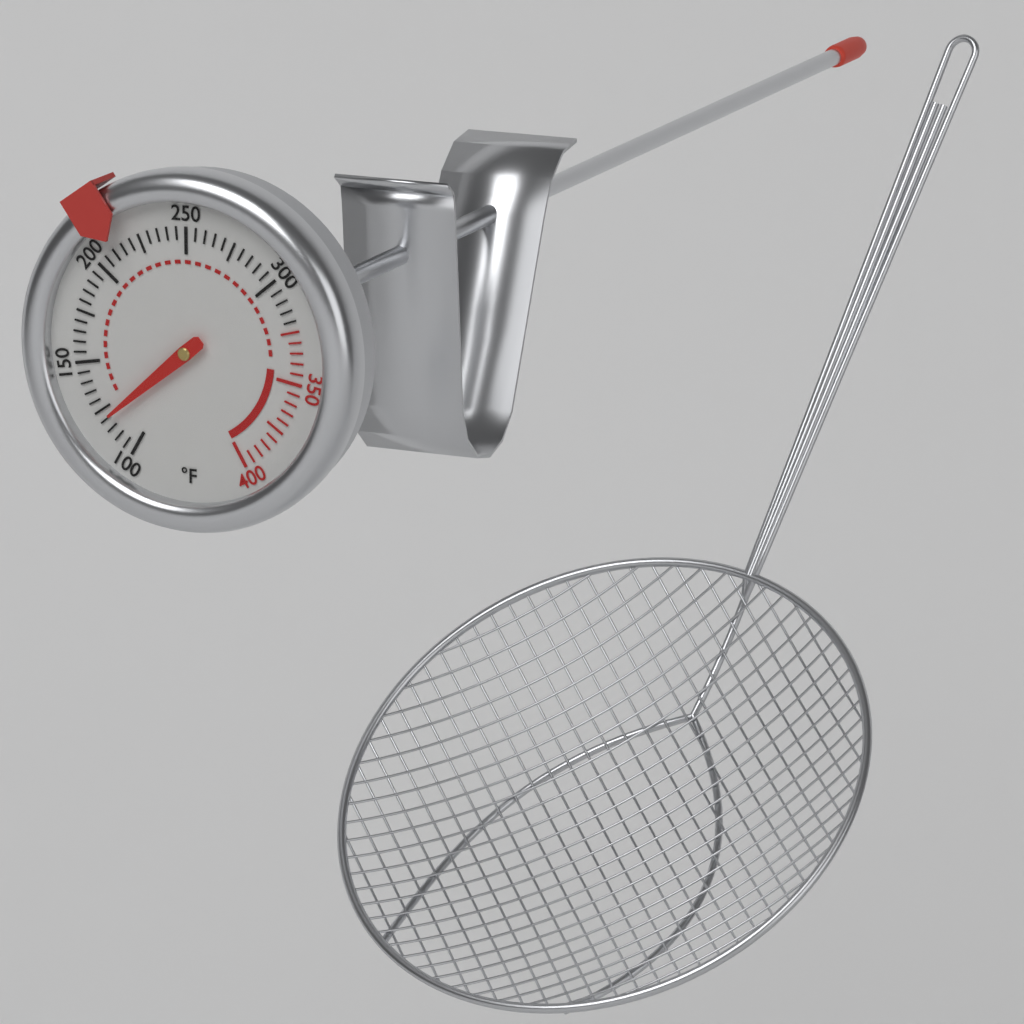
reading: 120 °F
